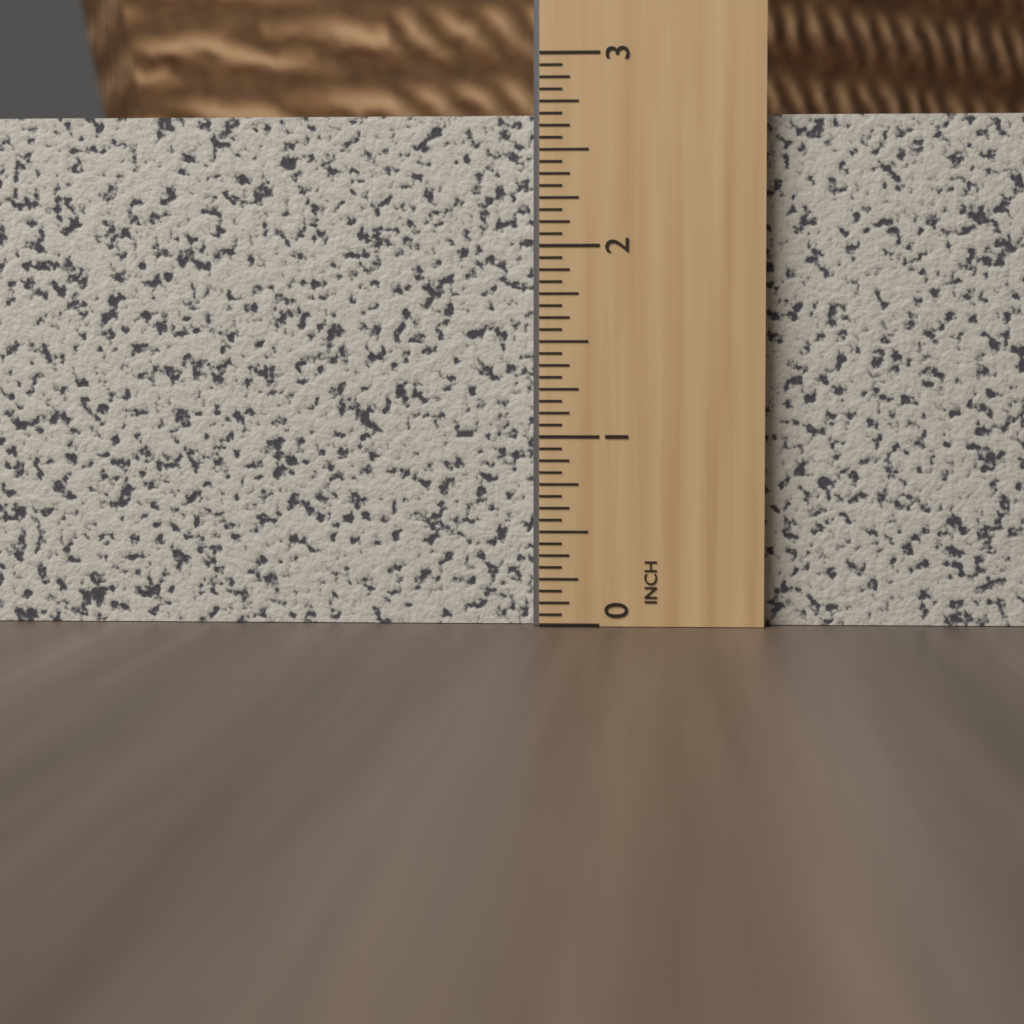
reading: 2.6875 in
